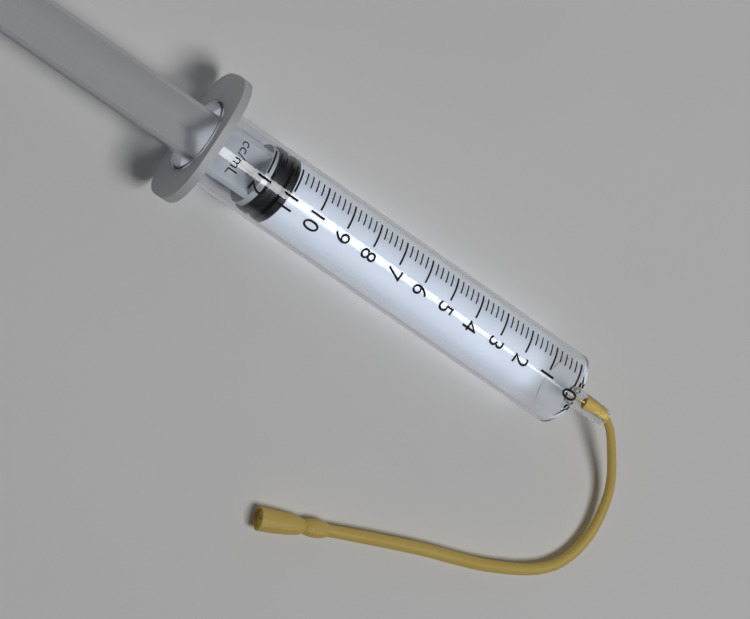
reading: 11.0 ml
